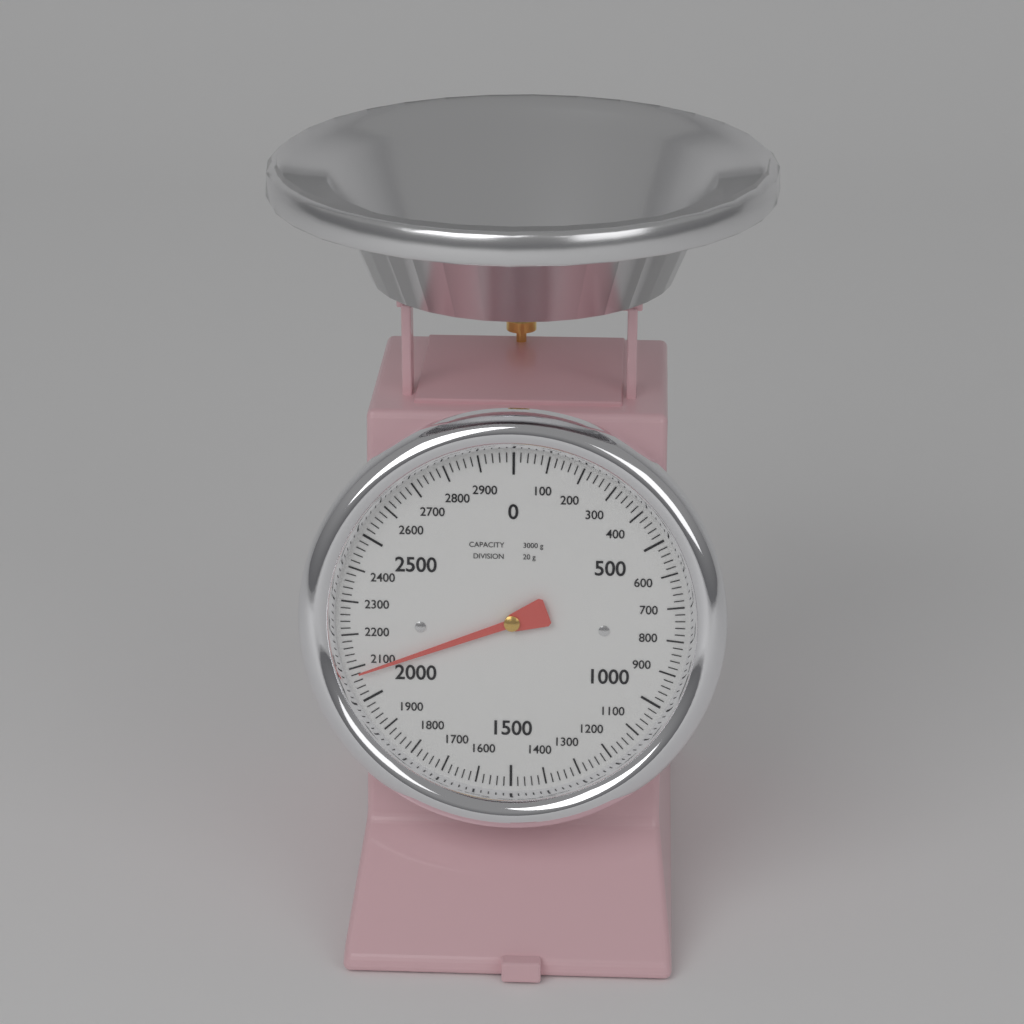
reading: 2080 g
